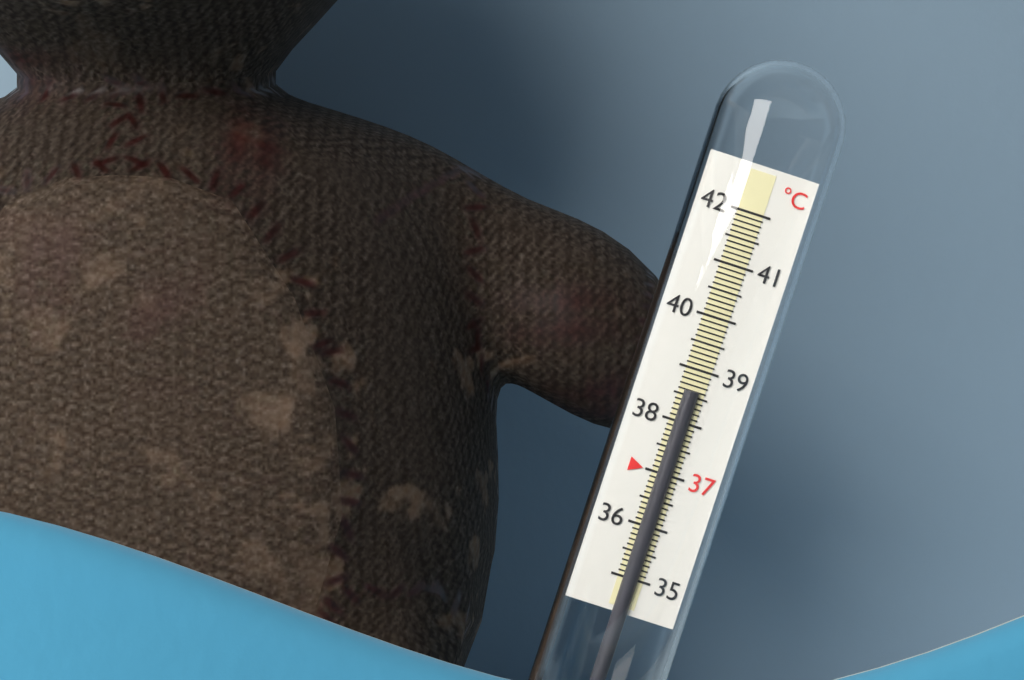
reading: 38.6 °C
